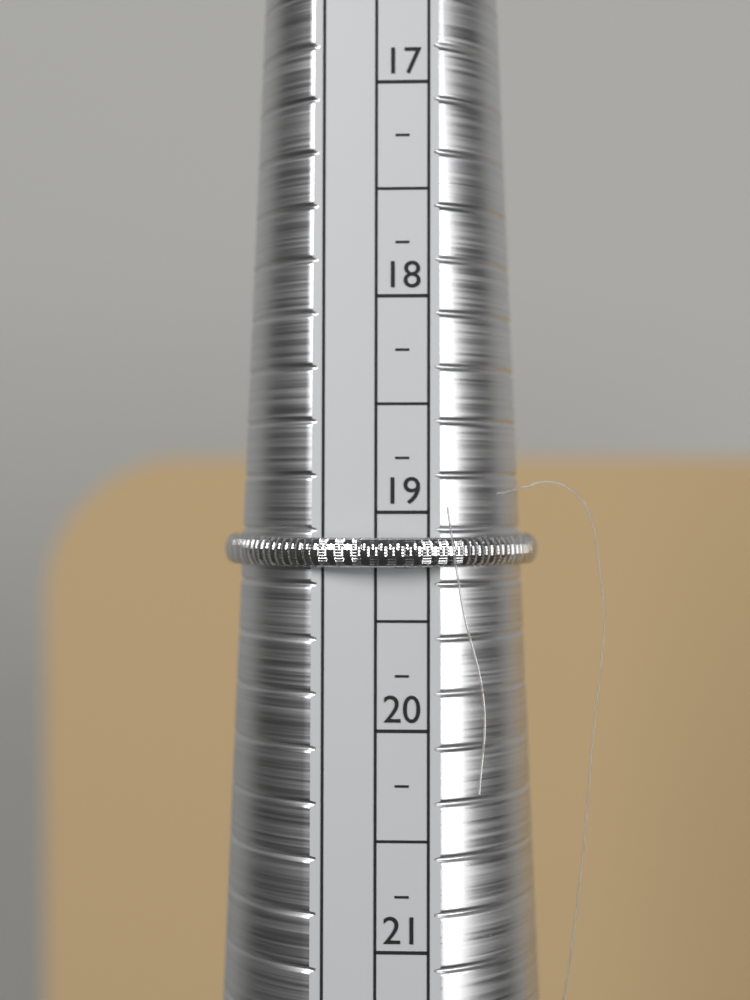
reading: 19.25 (no unit)
